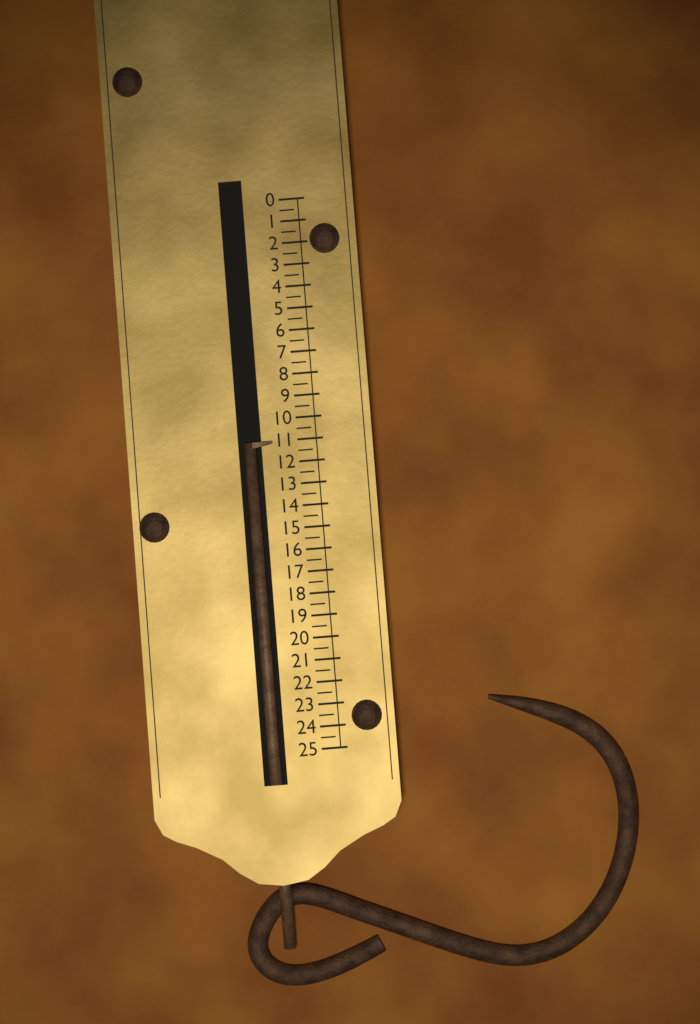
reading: 11.0 (no unit)
